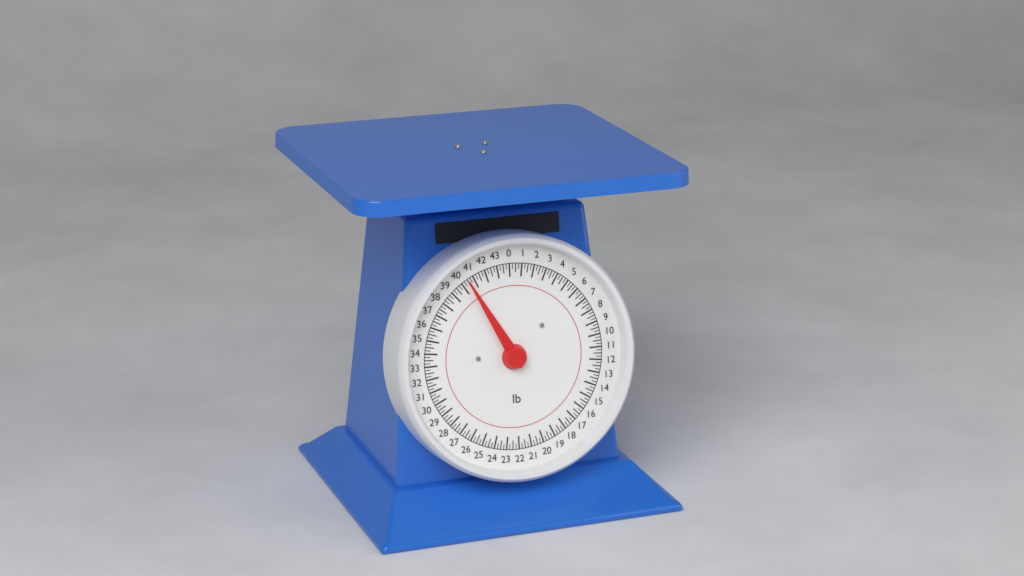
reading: 40.50 lb
